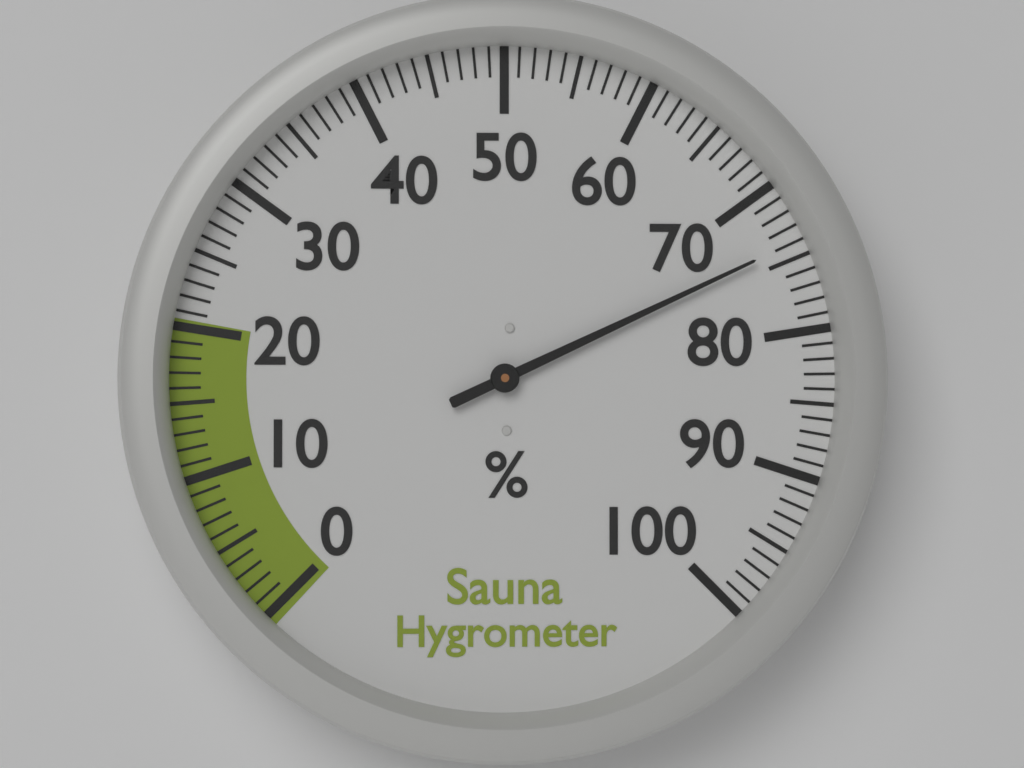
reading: 74 %
